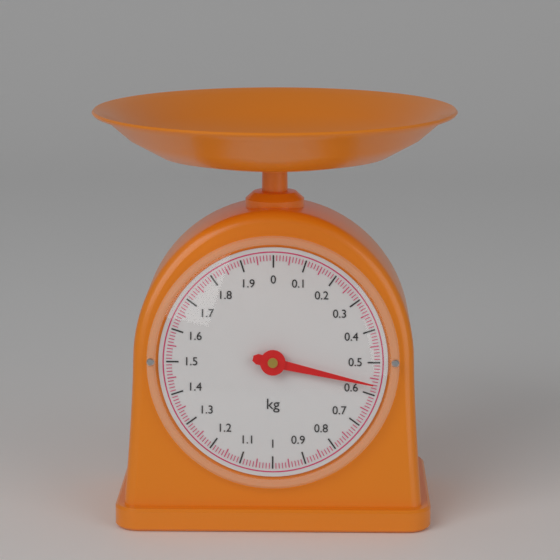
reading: 0.57 kg
